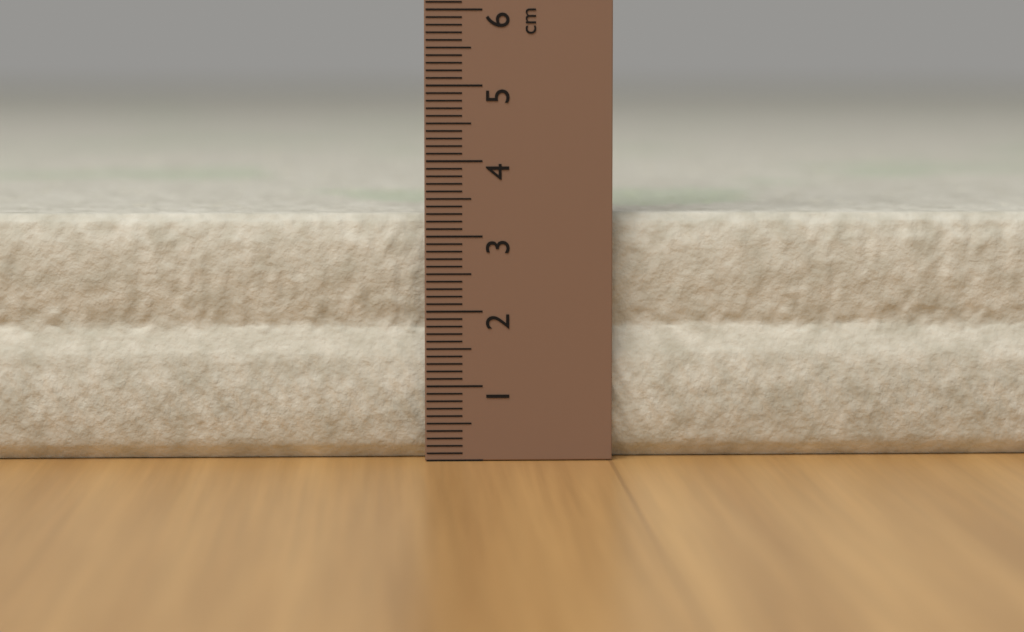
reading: 3.3 cm
